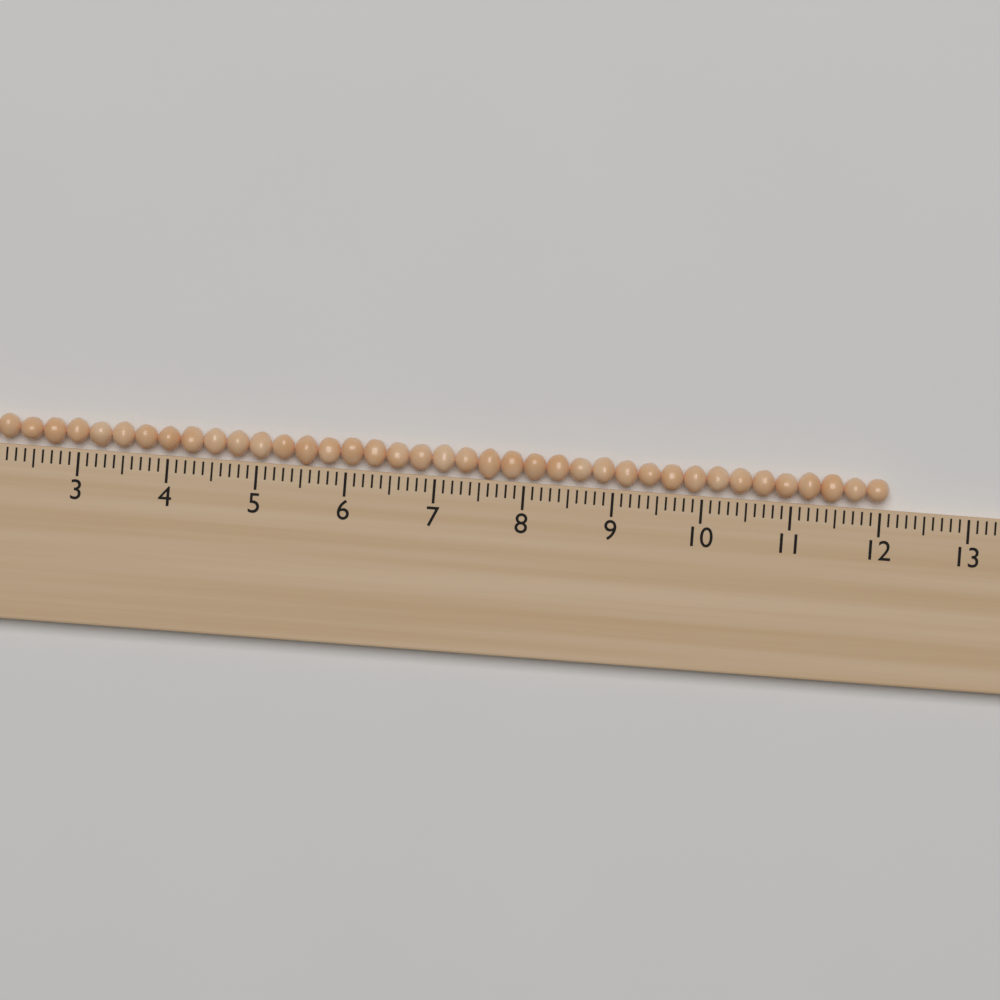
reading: 12.1 (no unit)
